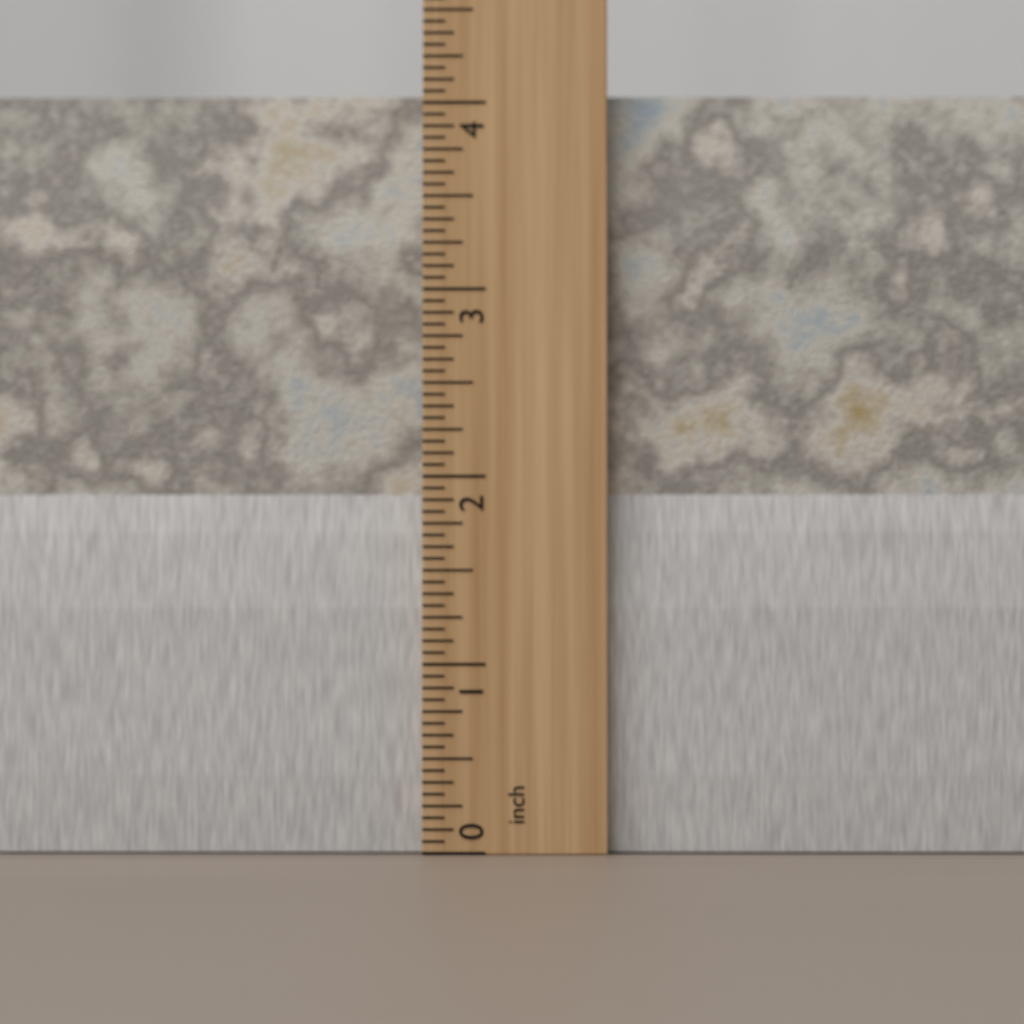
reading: 4.0625 inch
